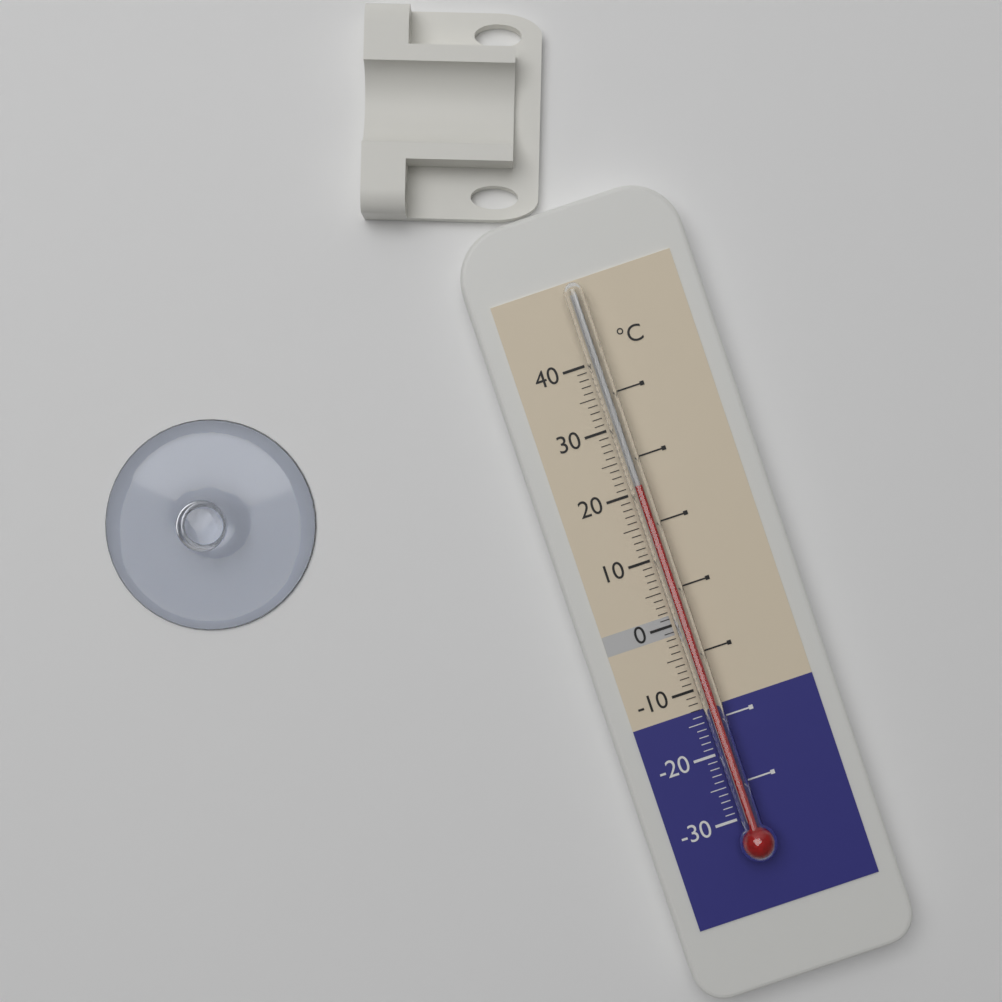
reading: 21 °C
